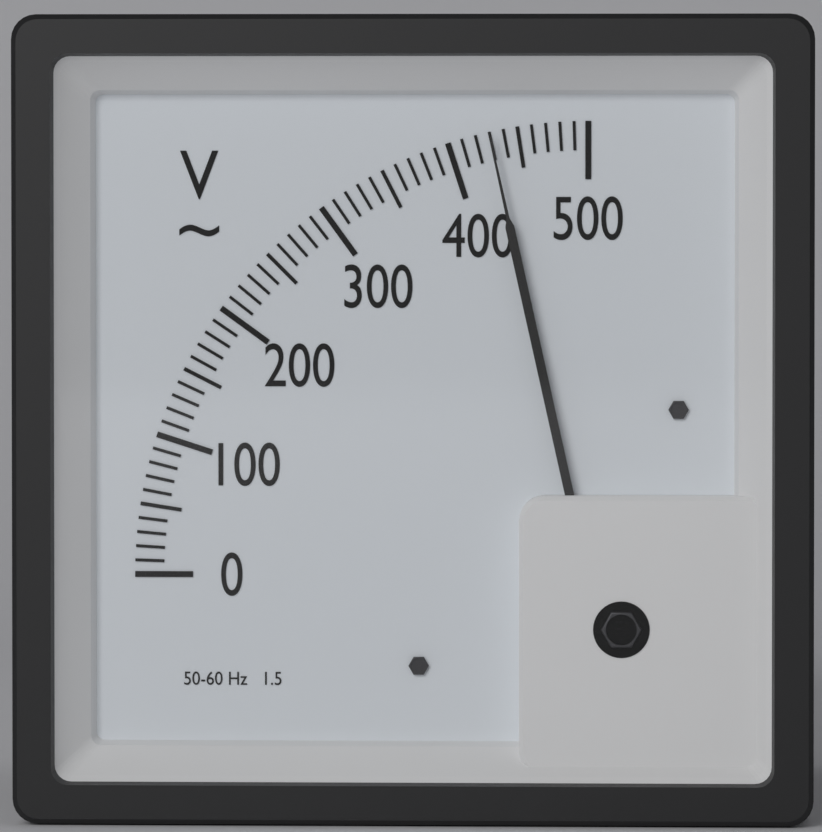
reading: 430 V
